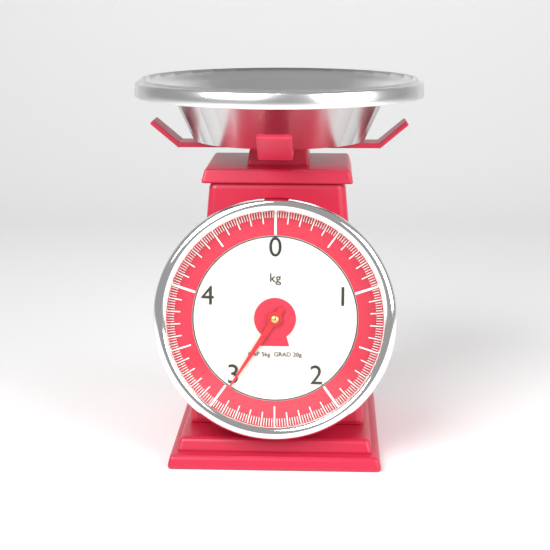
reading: 2.96 kg
